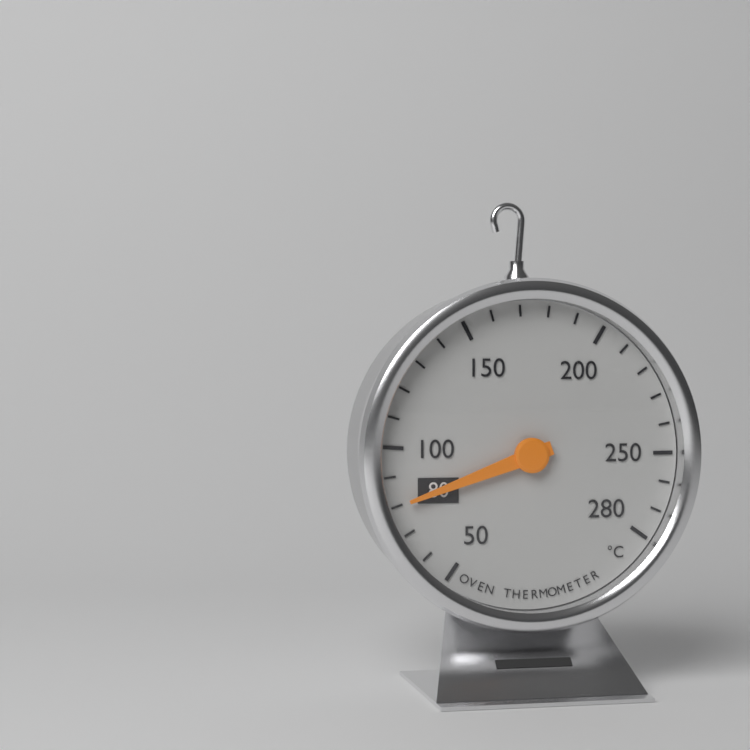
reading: 80 °C
